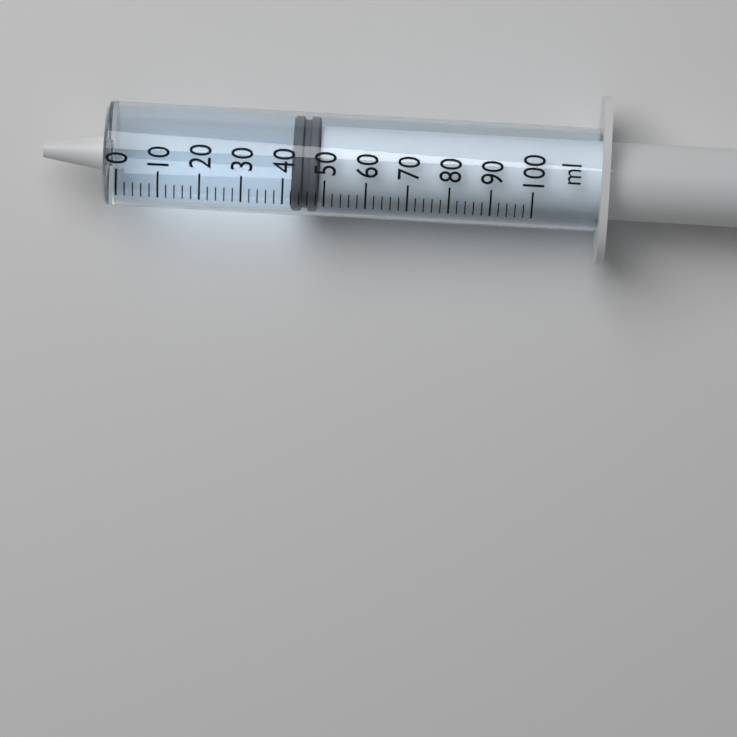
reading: 42 ml
